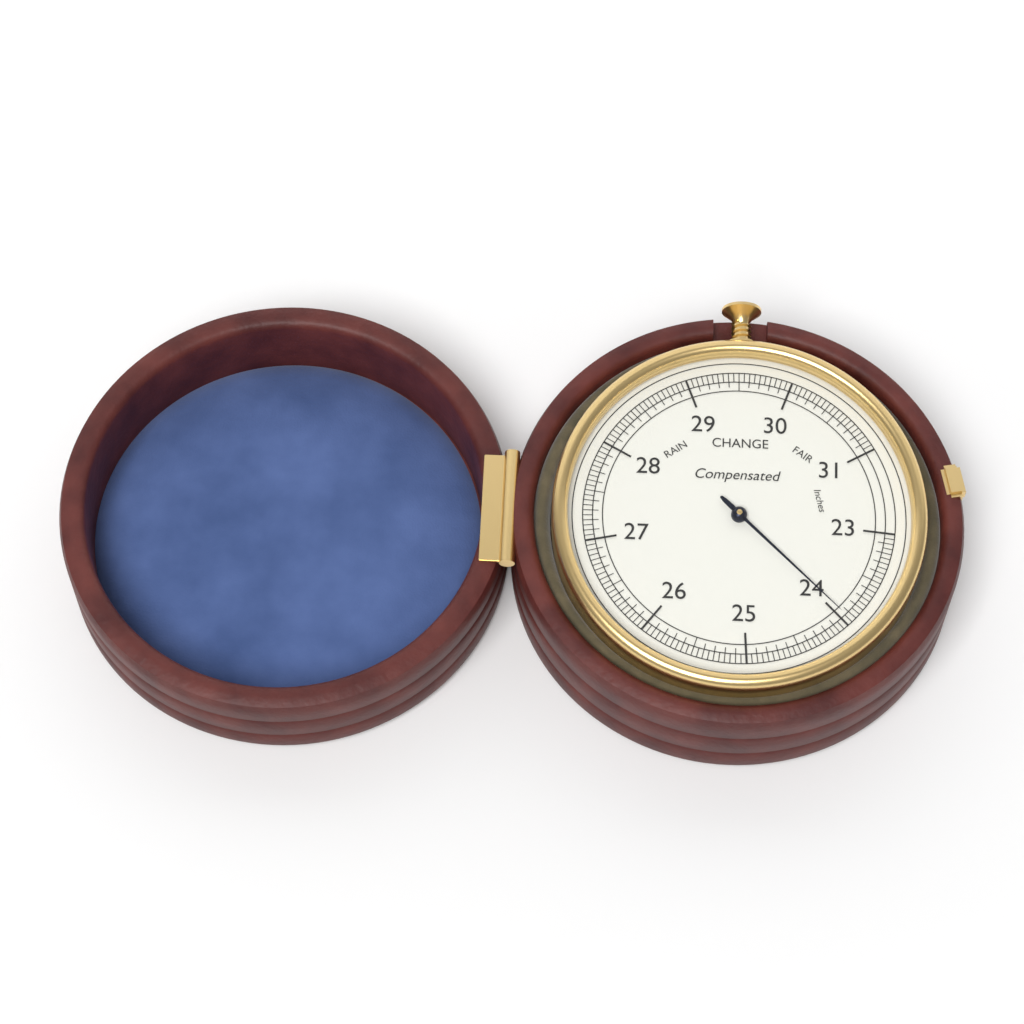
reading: 23.95 inches
